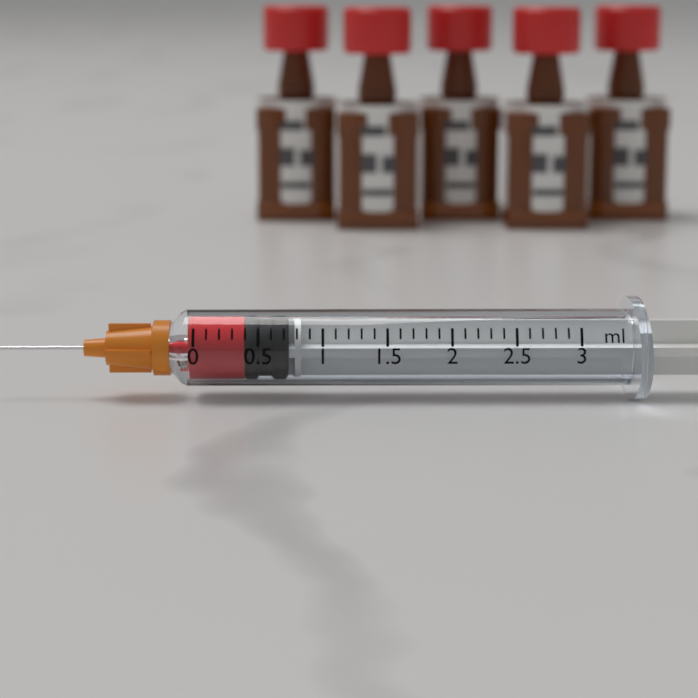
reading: 0.4 ml
